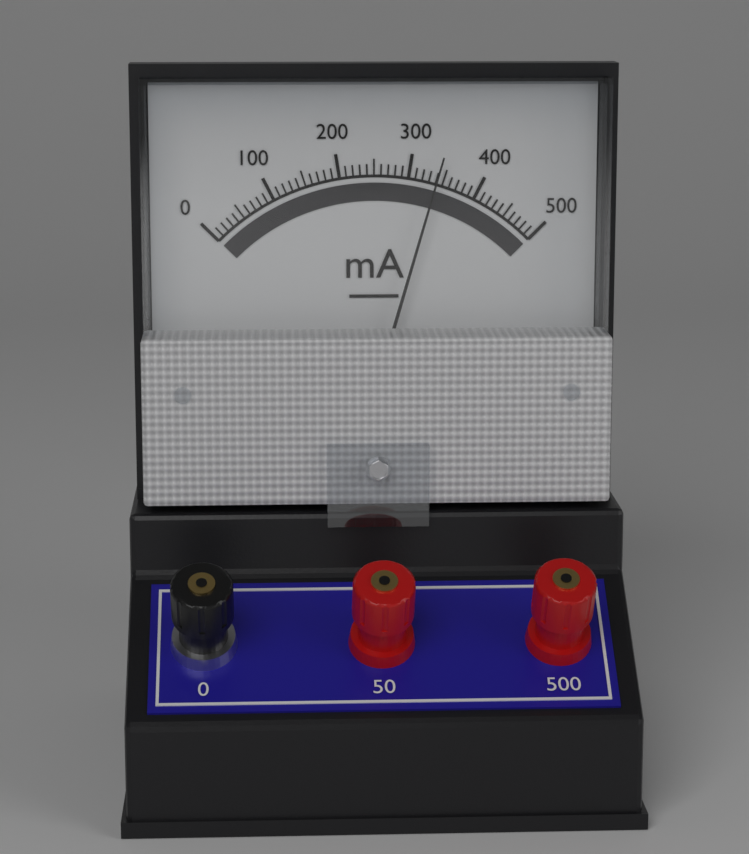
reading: 340 mA
